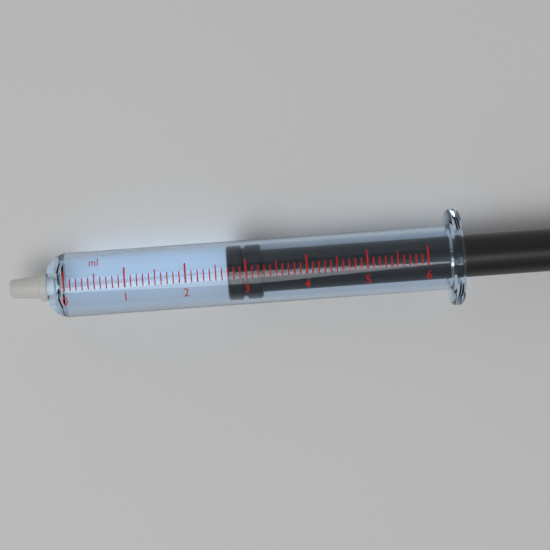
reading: 2.7 ml
